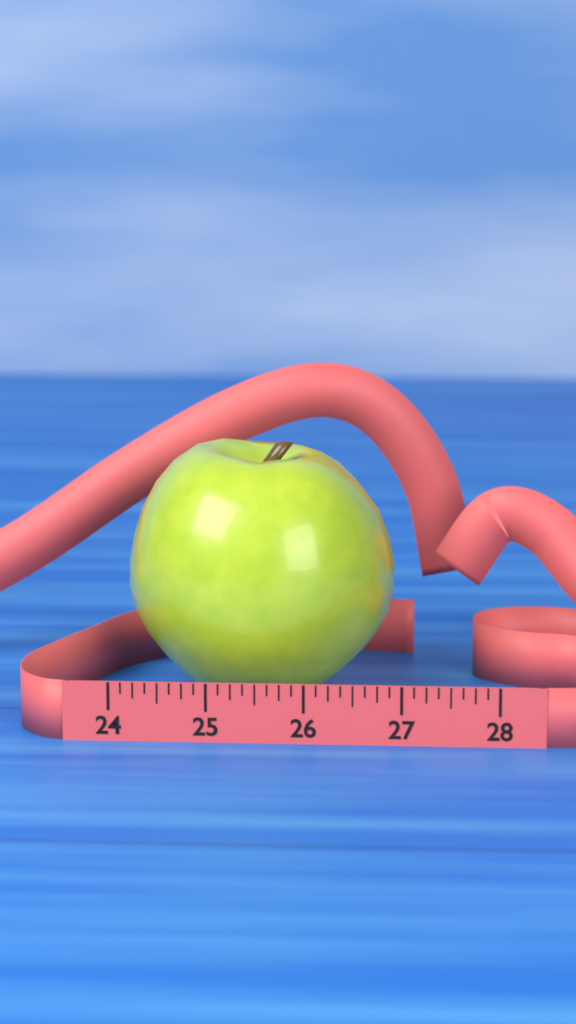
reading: 26.875 (no unit)
